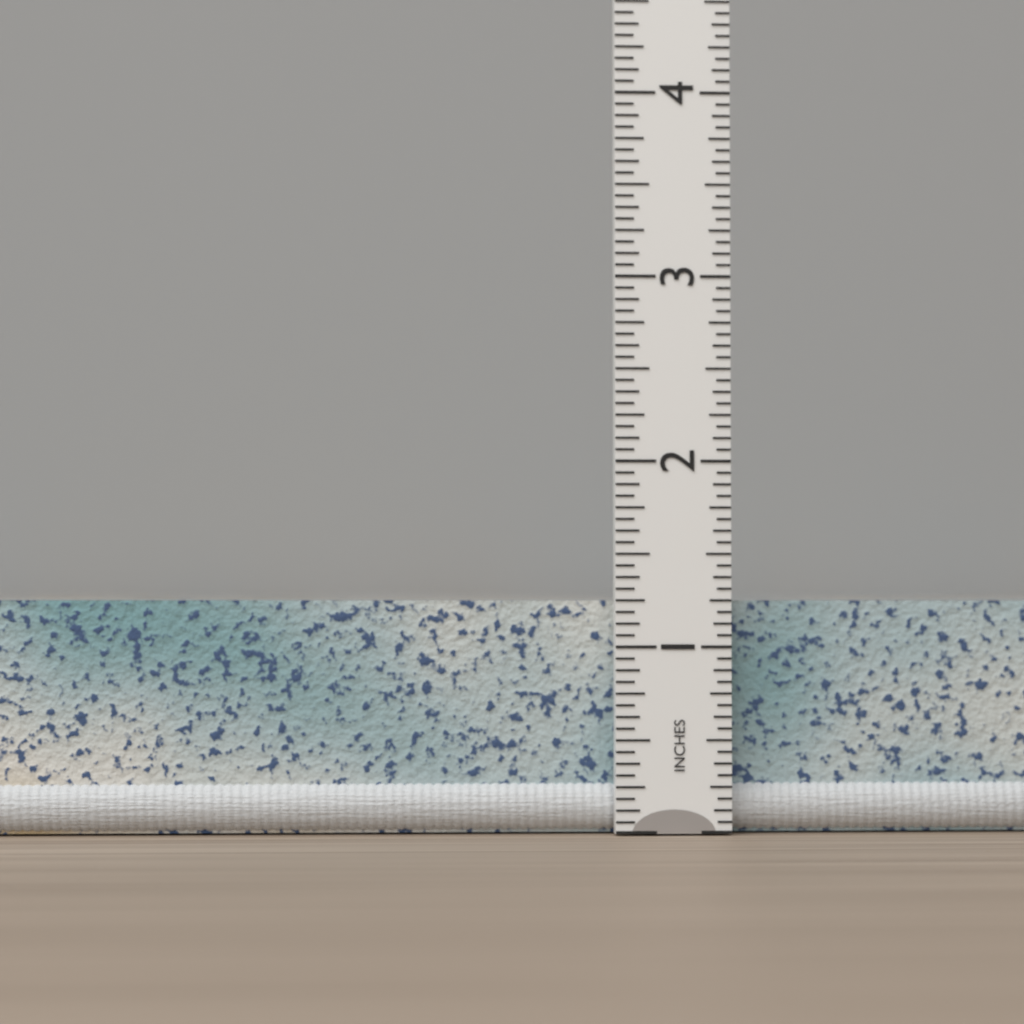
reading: 1.2500 in
